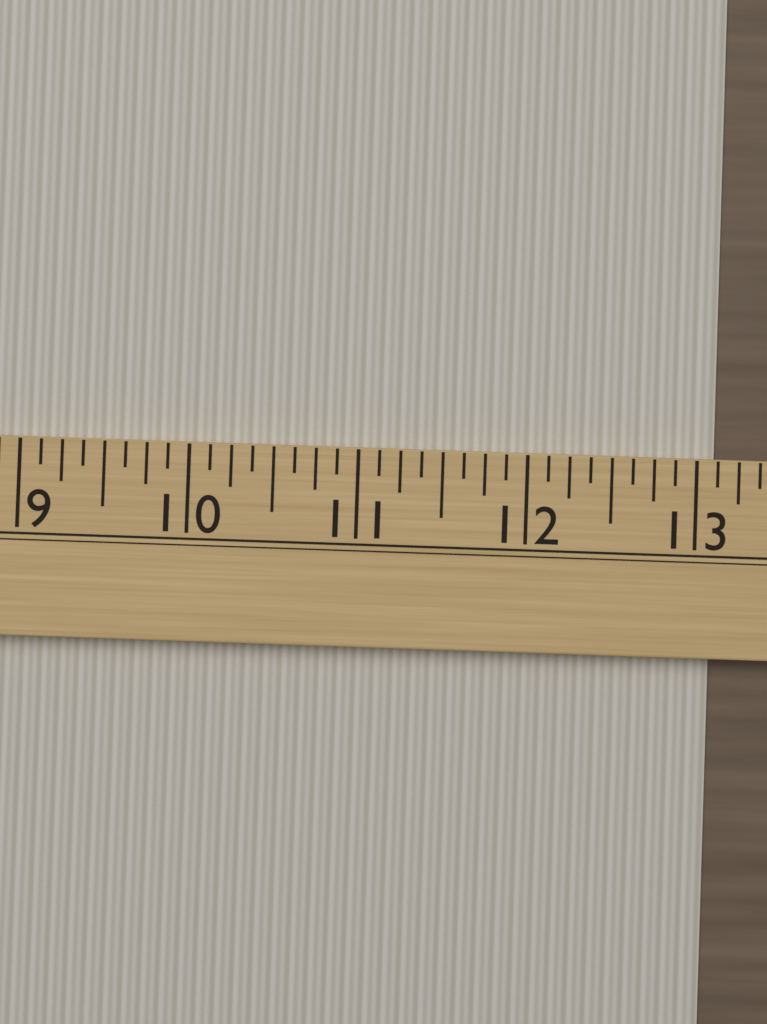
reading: 13.125 (no unit)
